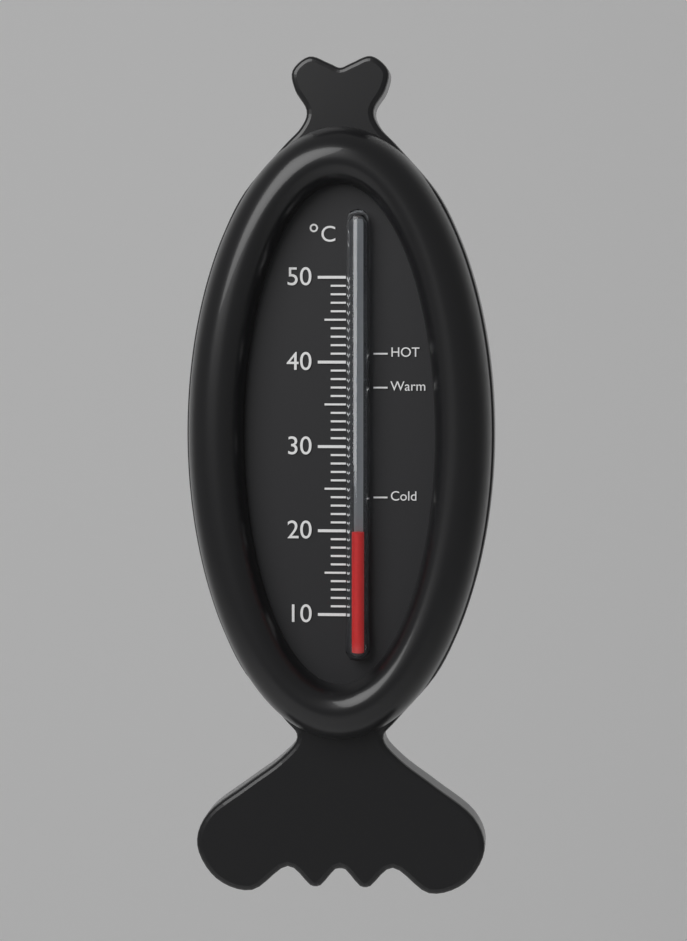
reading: 20 °C
